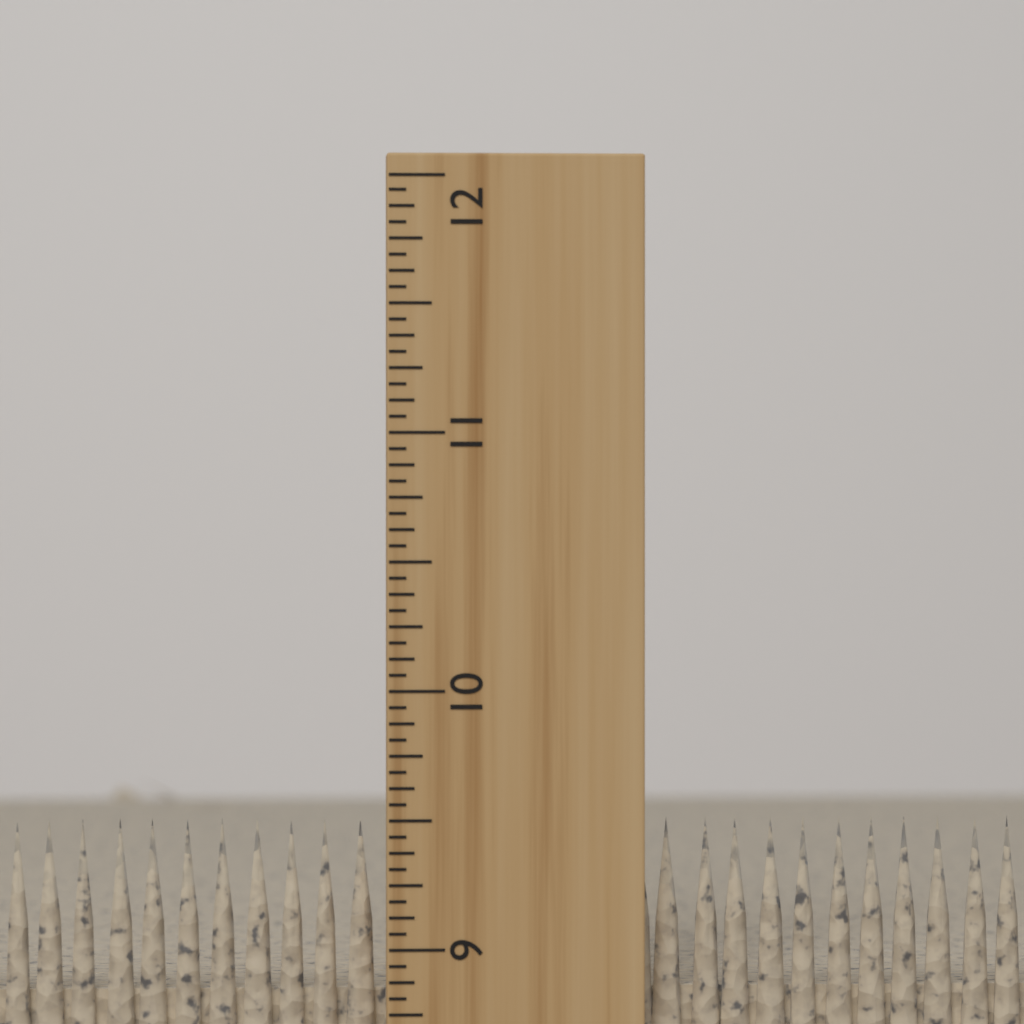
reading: 9.5000 inch
